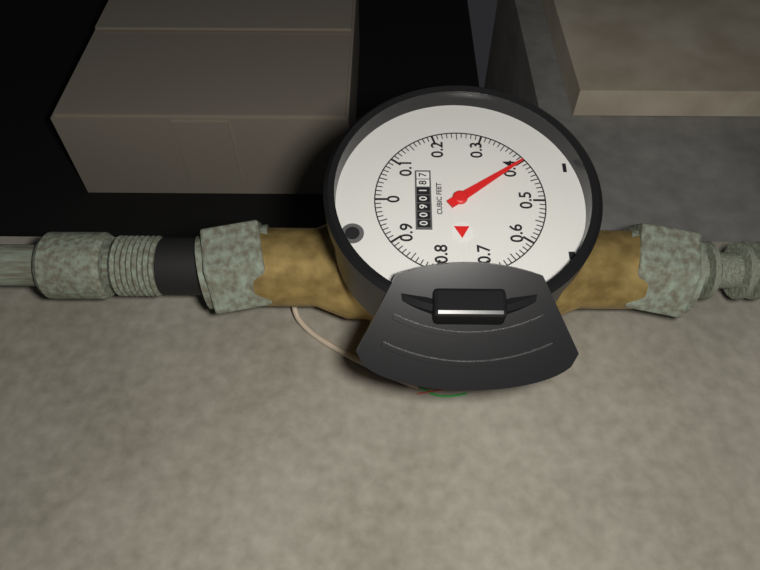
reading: 0.40 cubic feet
